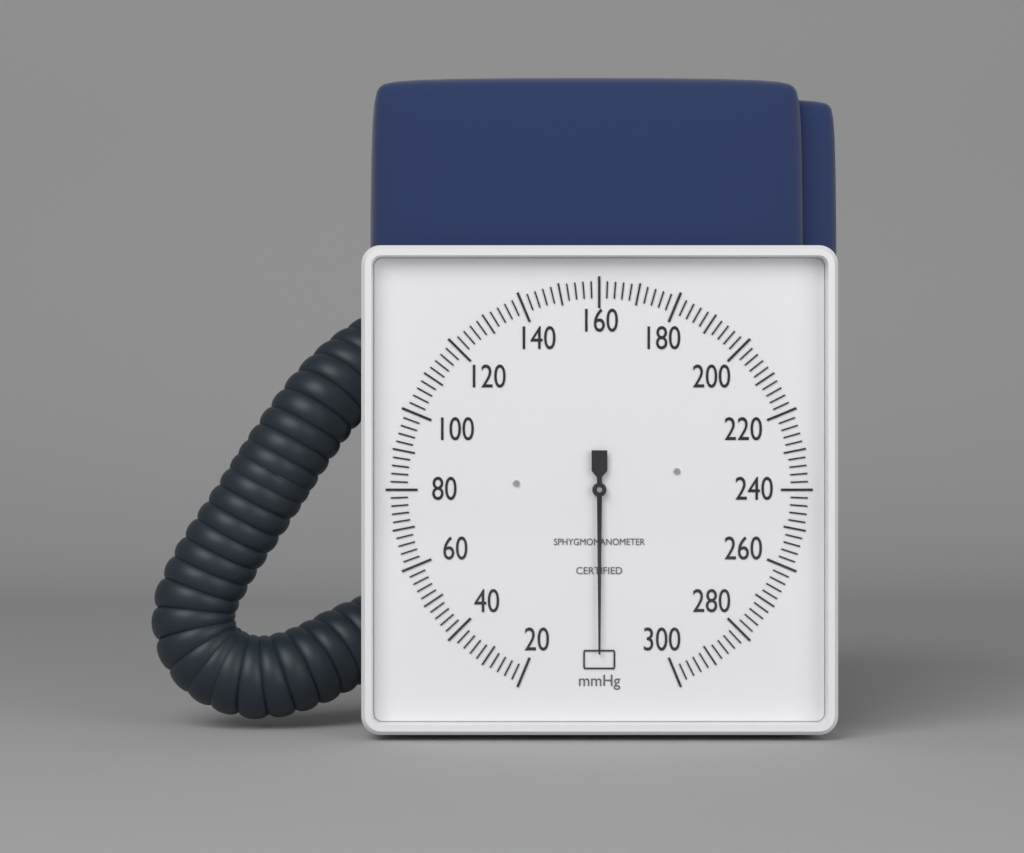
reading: 0 mmHg
